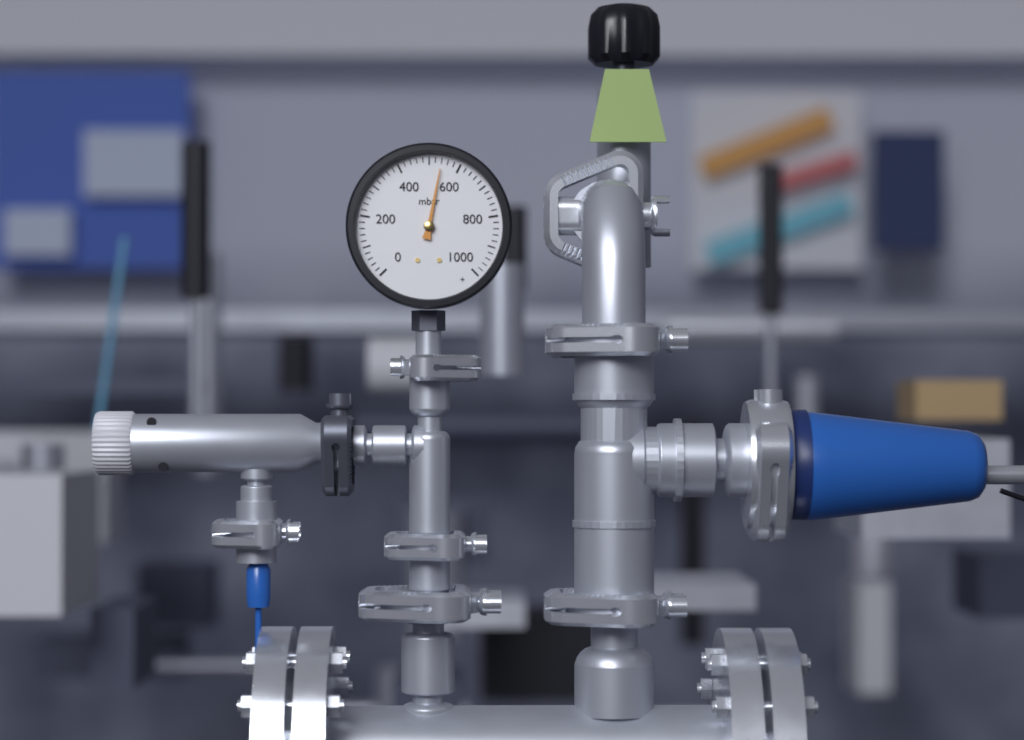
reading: 540 mbar
